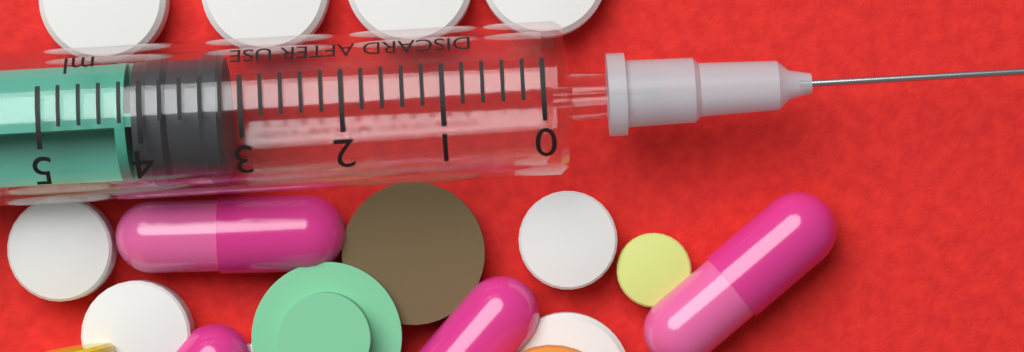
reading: 3.2 ml
